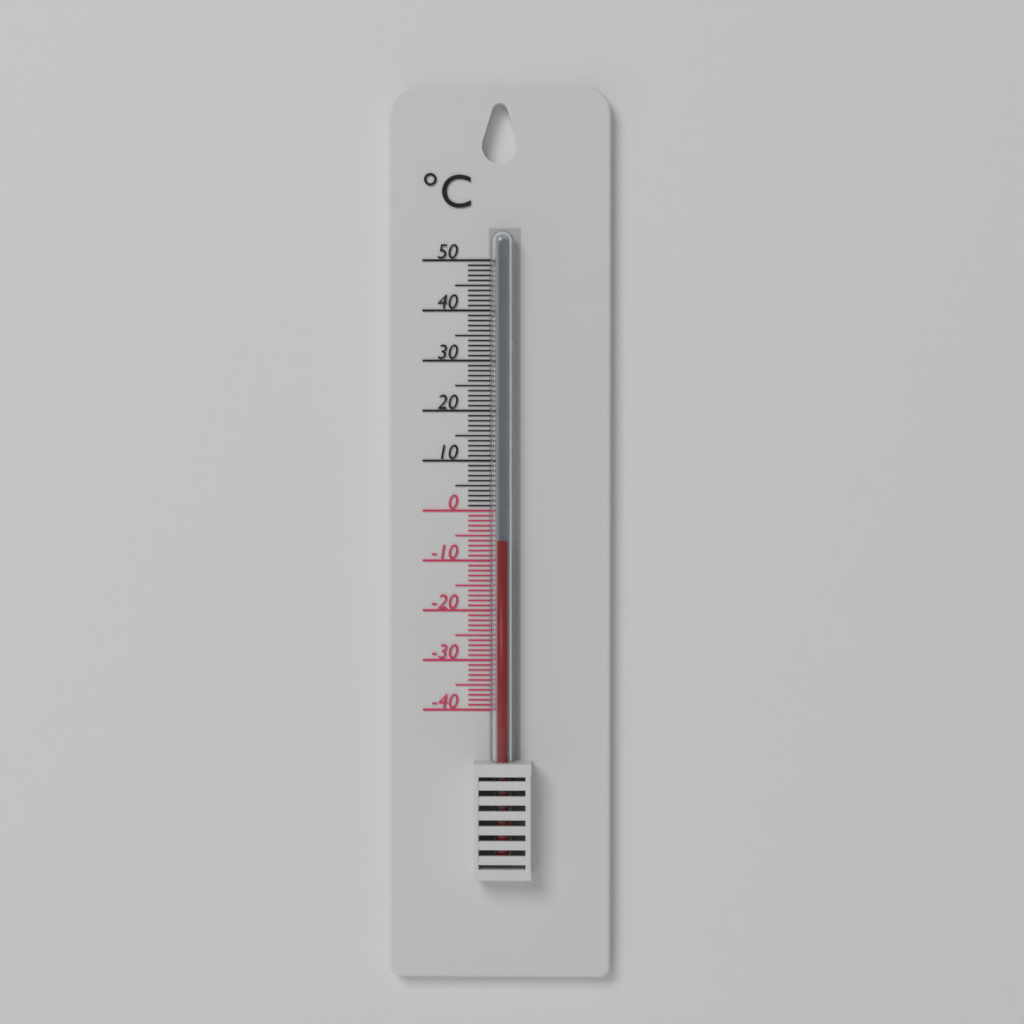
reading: -6 °C
